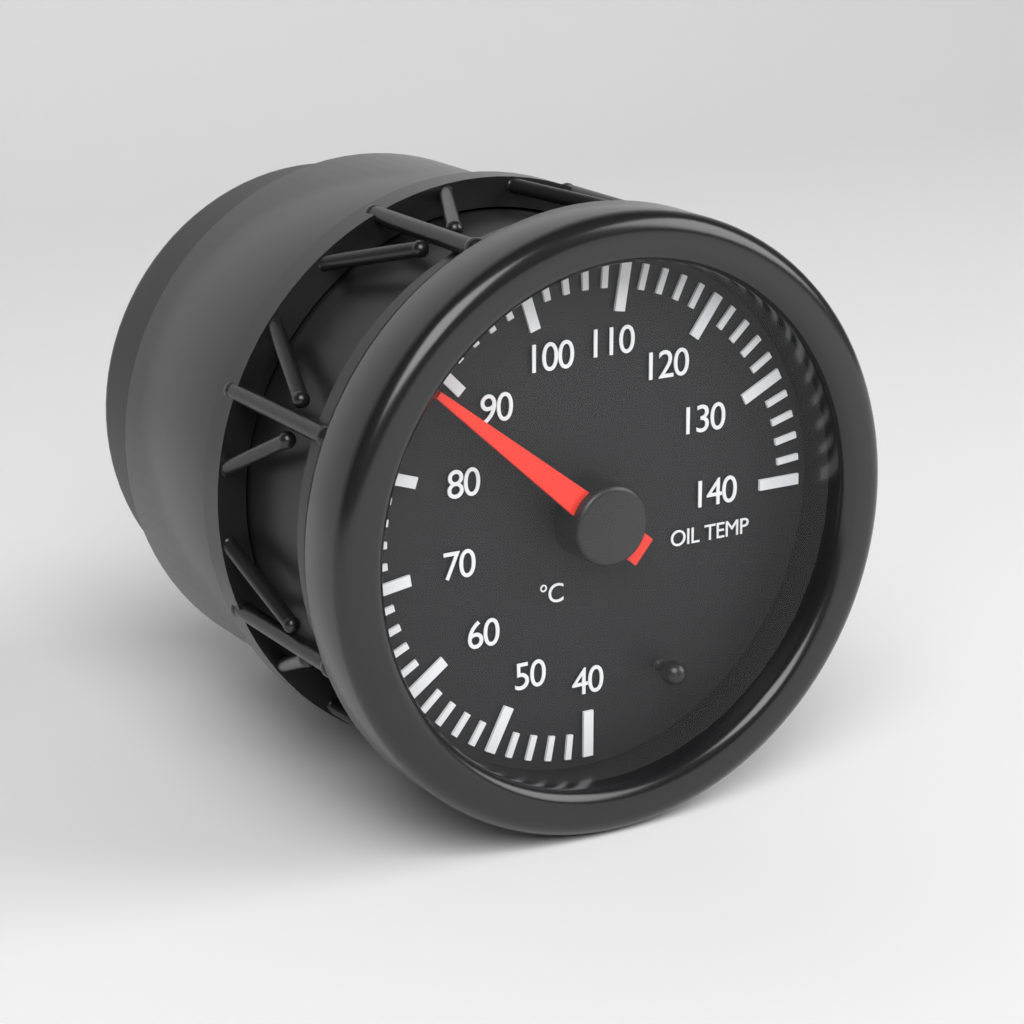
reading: 88 °C
